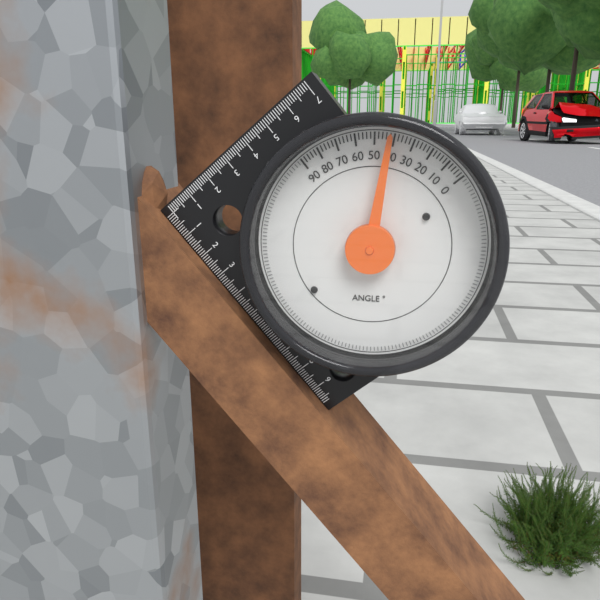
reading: 42 °
